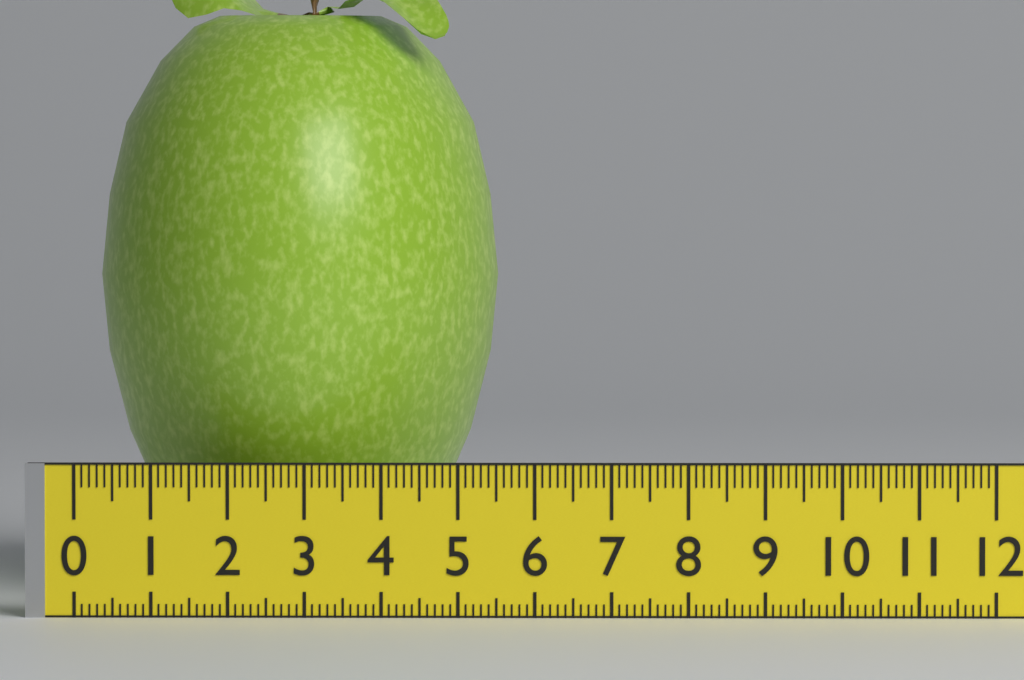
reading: 5.4 (no unit)
